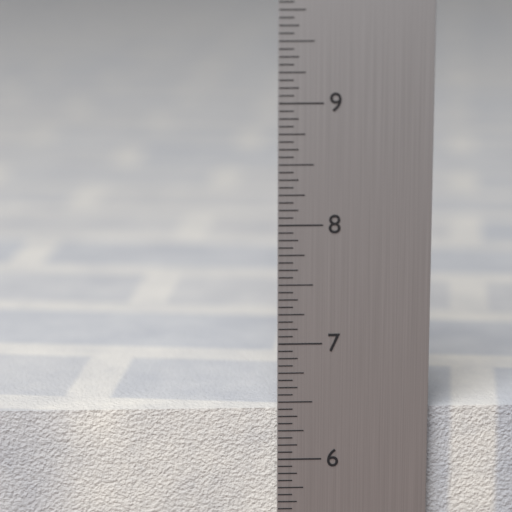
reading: 6.4375 in
